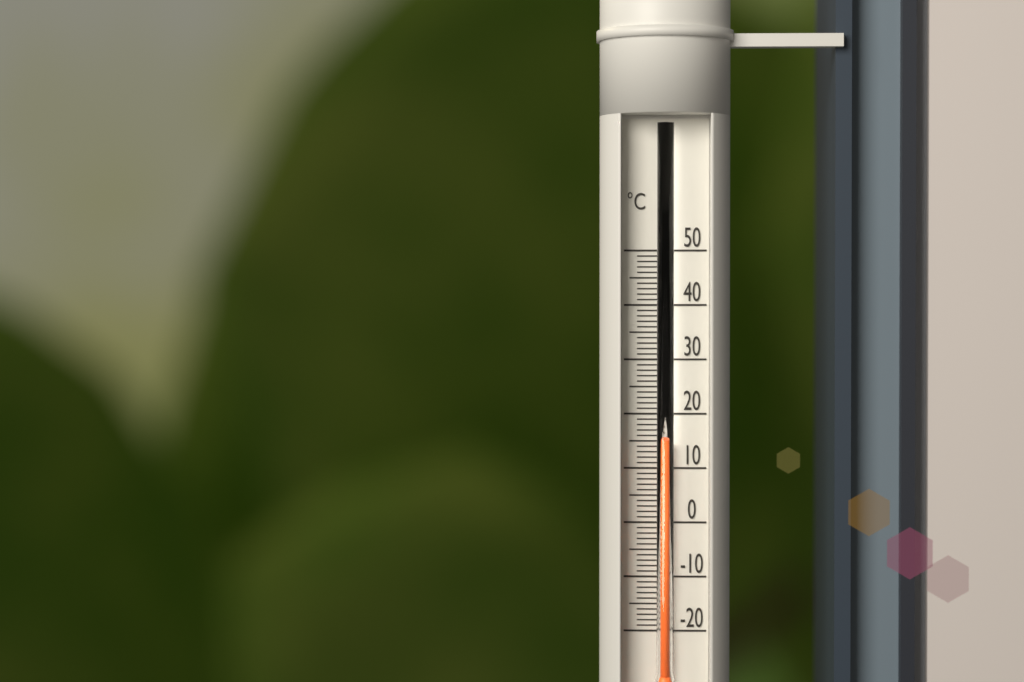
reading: 15 °C
